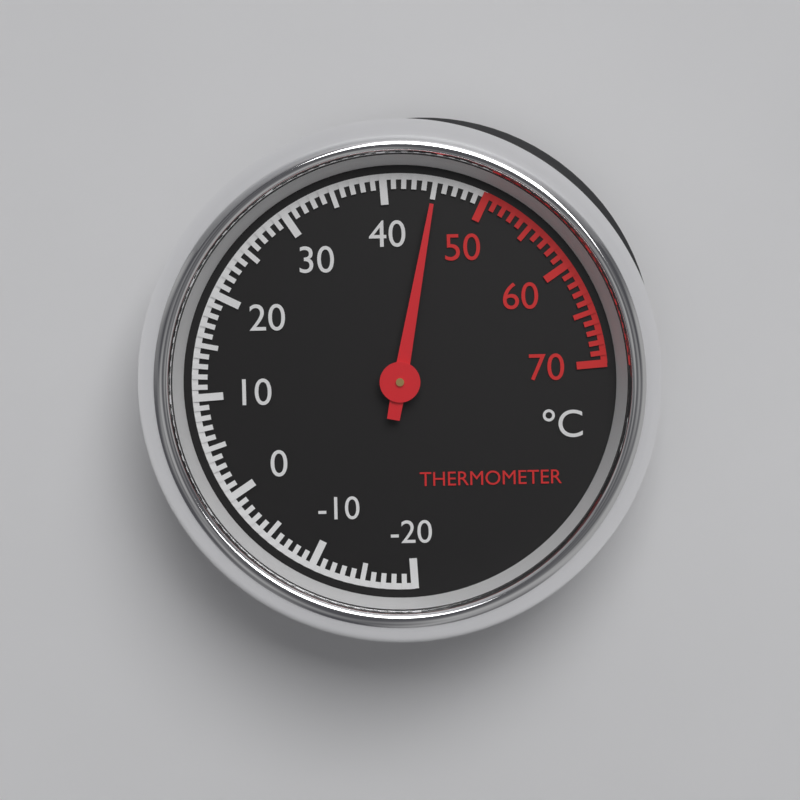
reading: 45 °C
